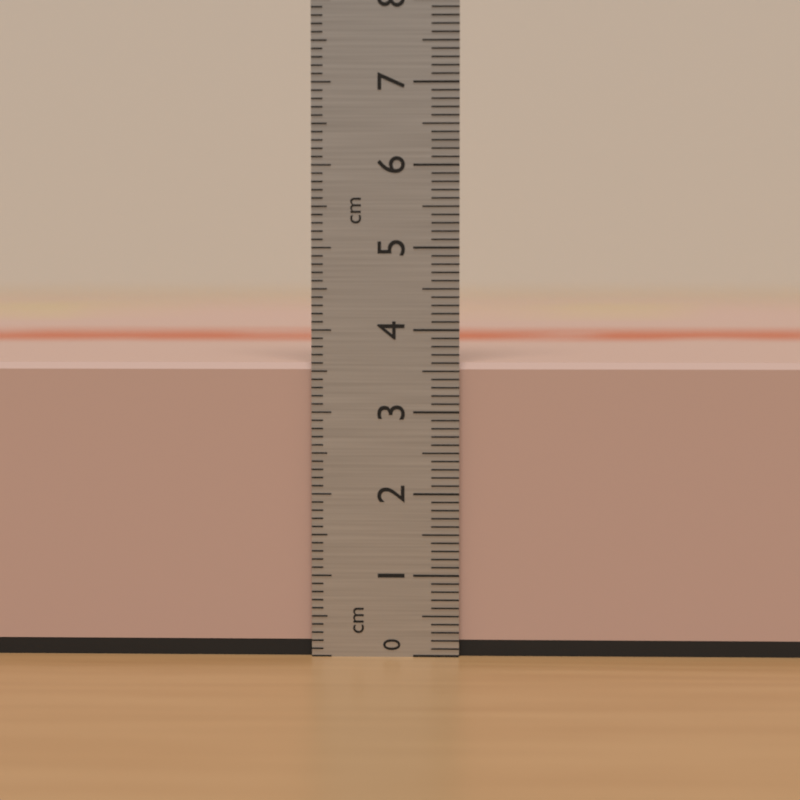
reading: 3.6 cm
